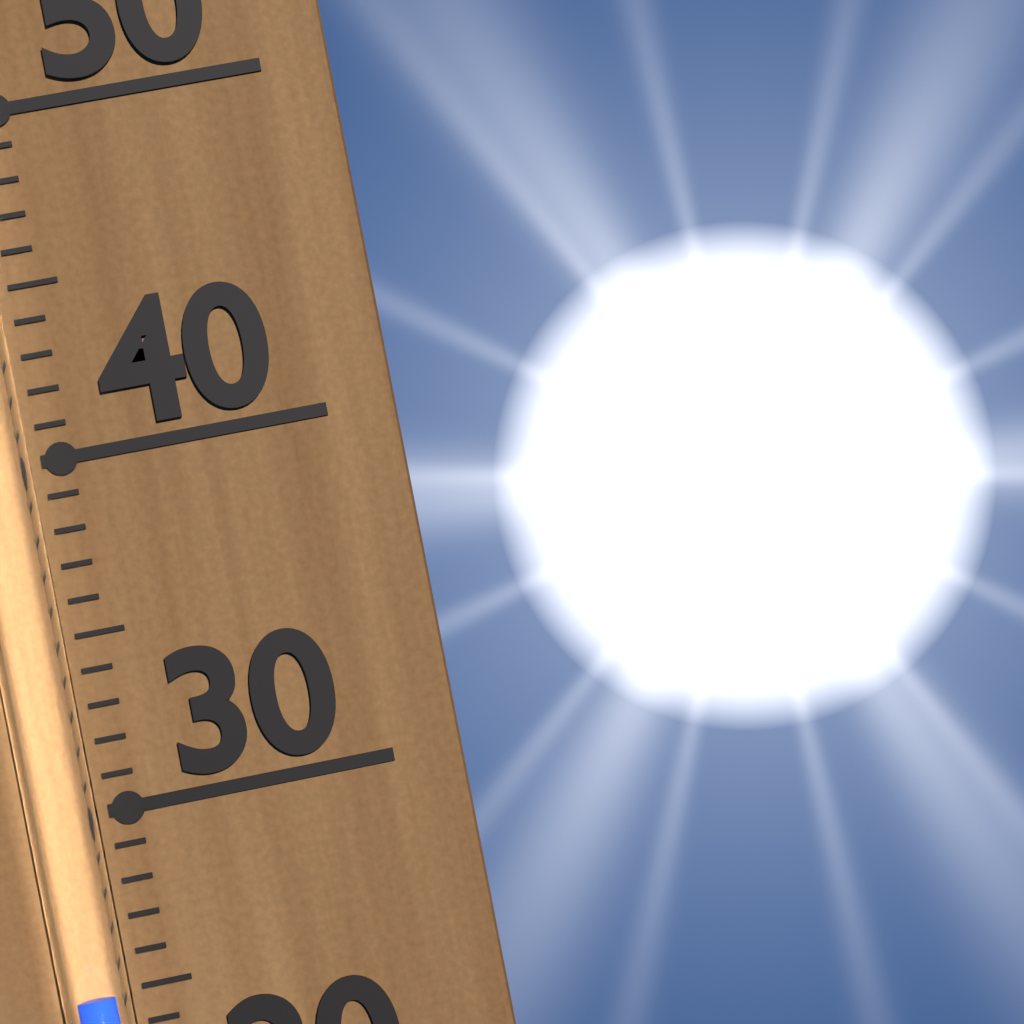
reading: 25 (no unit)
